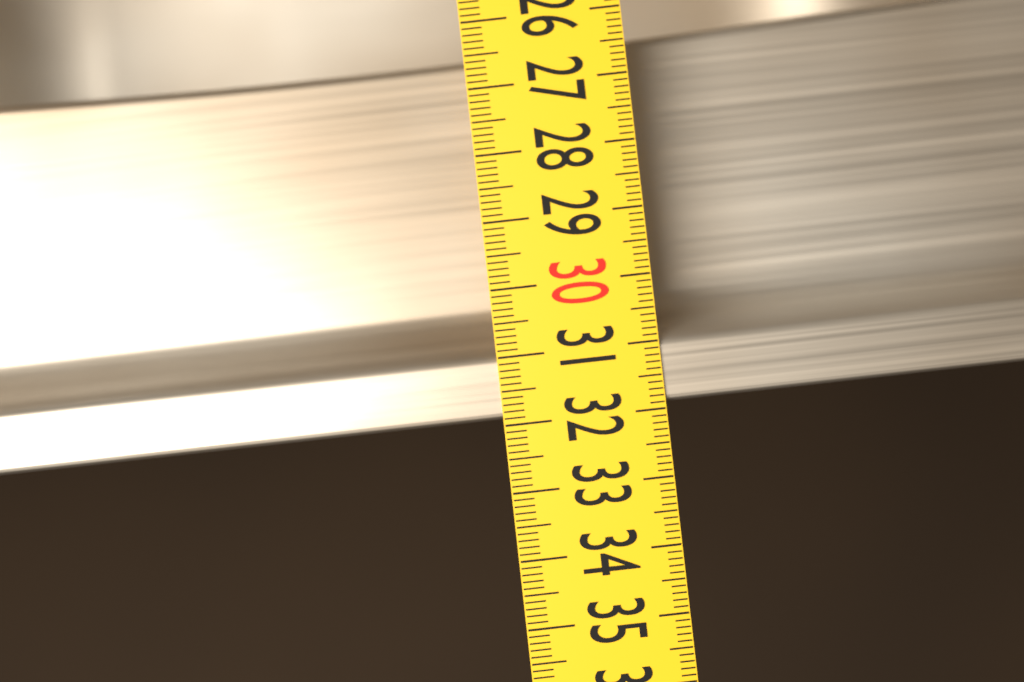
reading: 31.9 (no unit)
